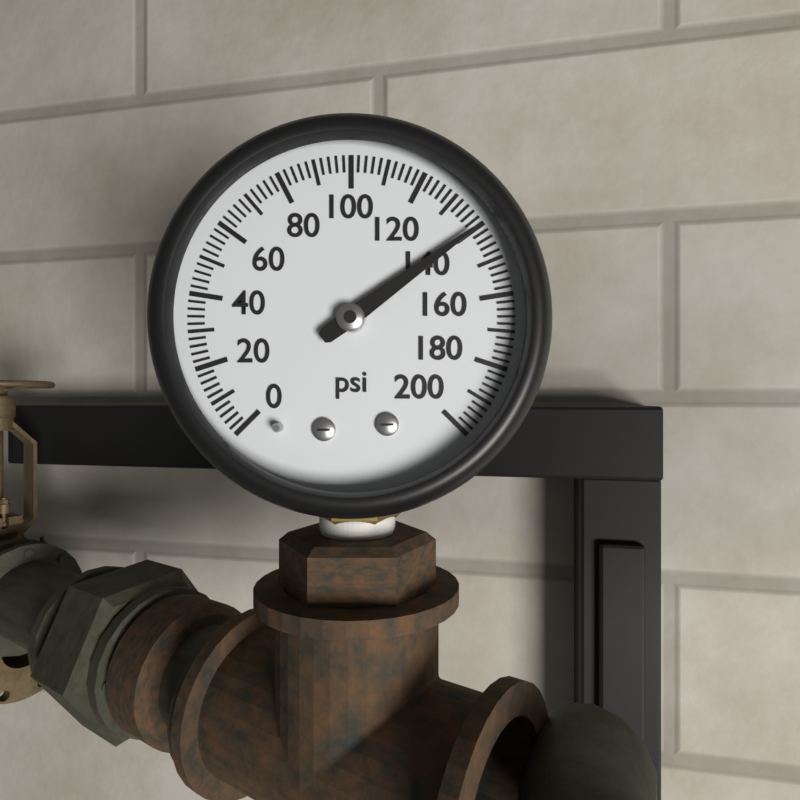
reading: 140 psi
